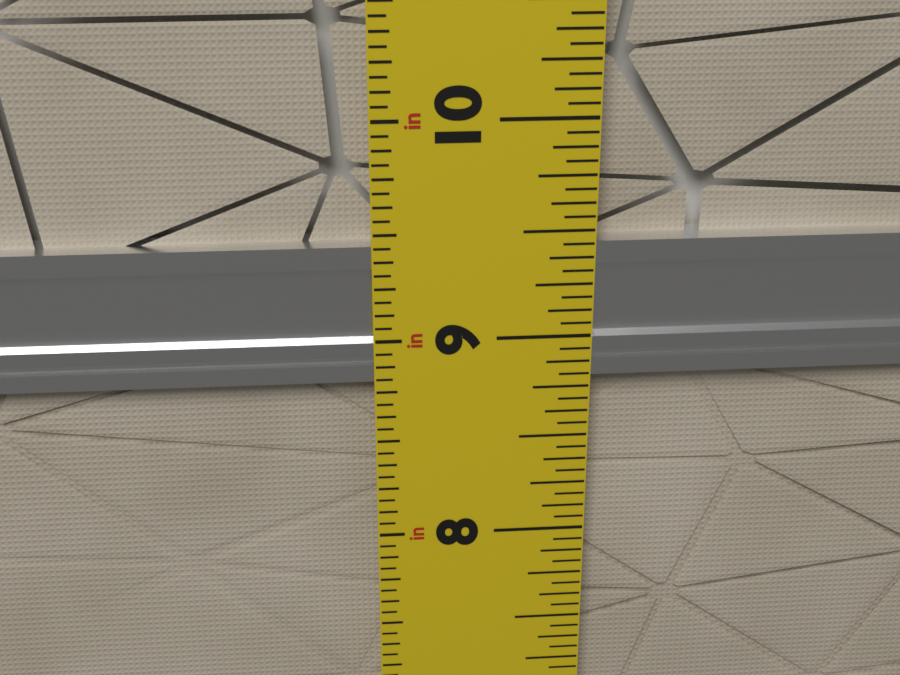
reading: 9.4375 in
